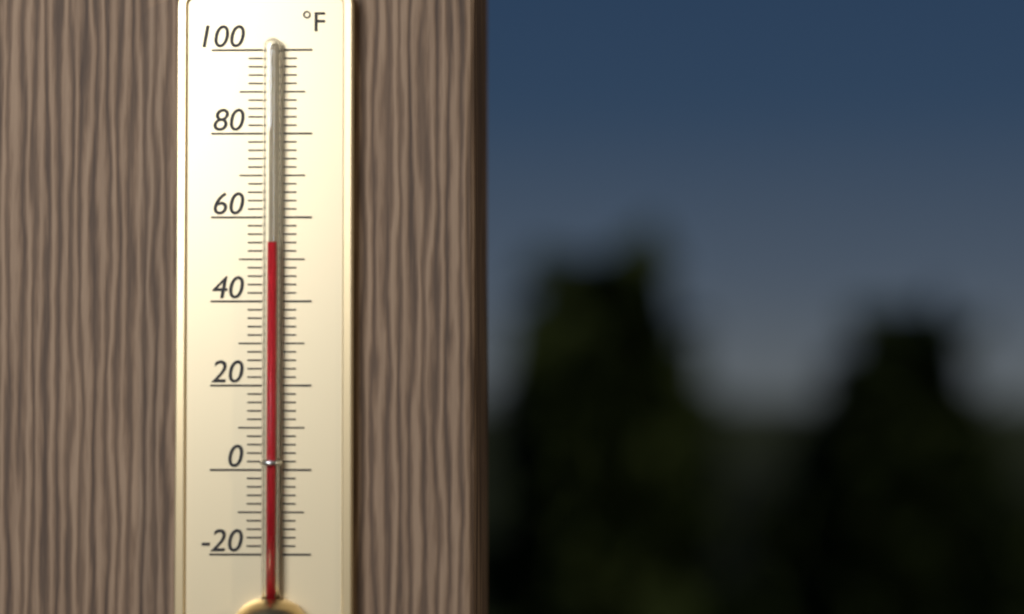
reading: 54 °F
